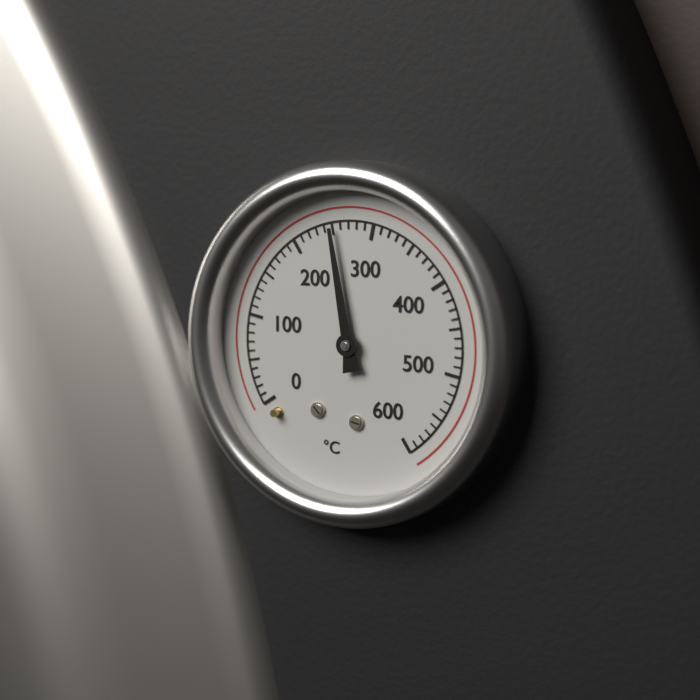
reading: 250 °C
